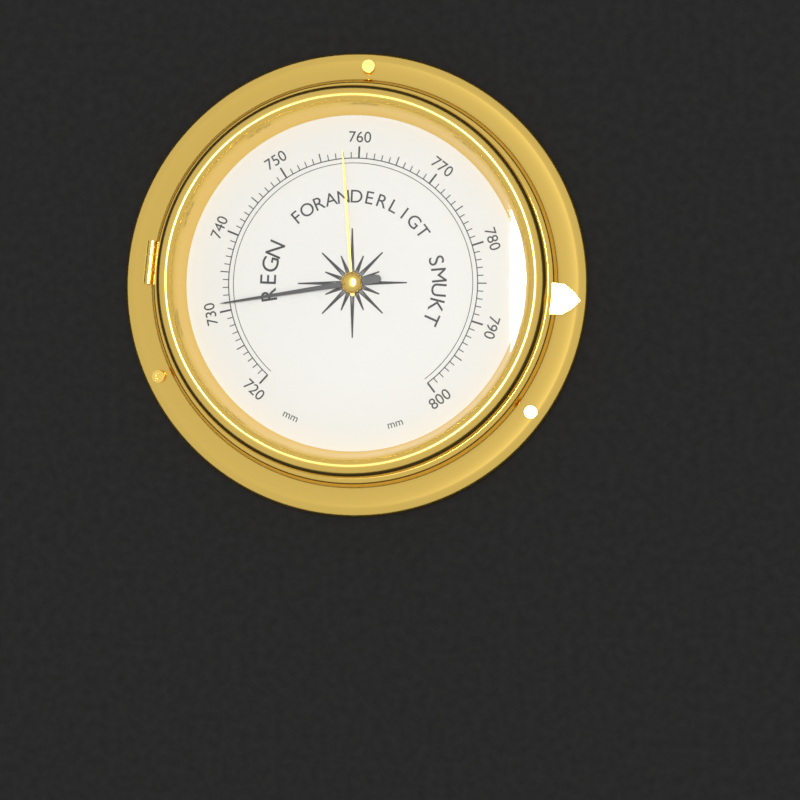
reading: 731 mm
